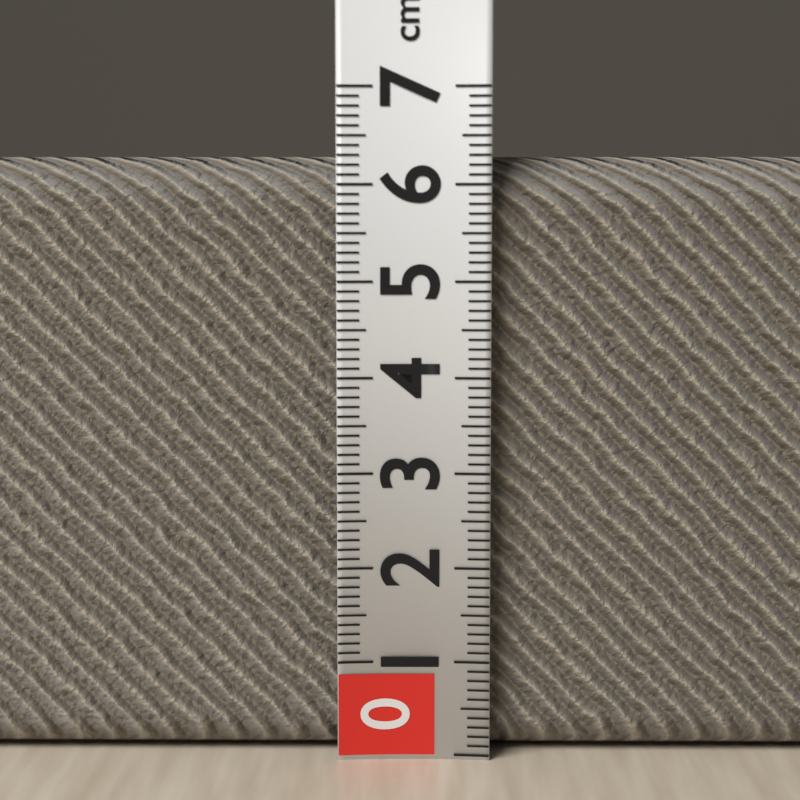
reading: 6.3 cm
